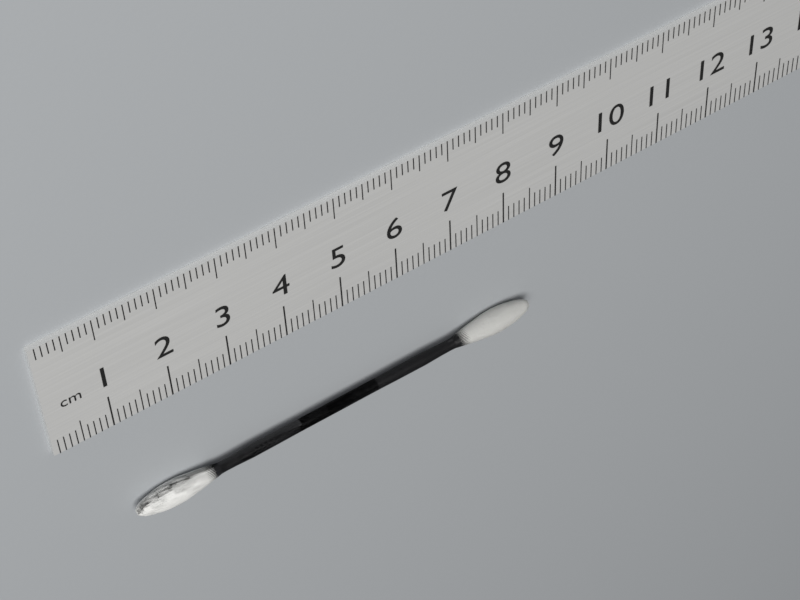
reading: 8.4 cm
